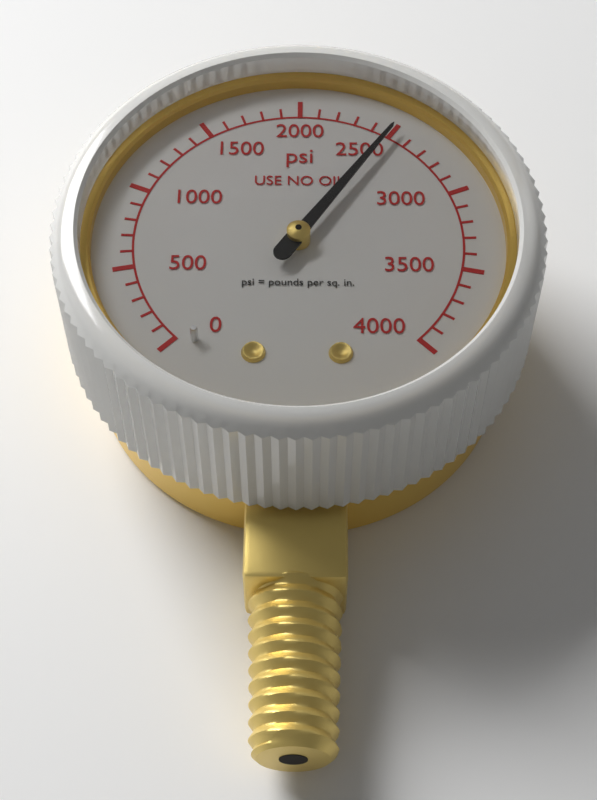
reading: 2500 psi
